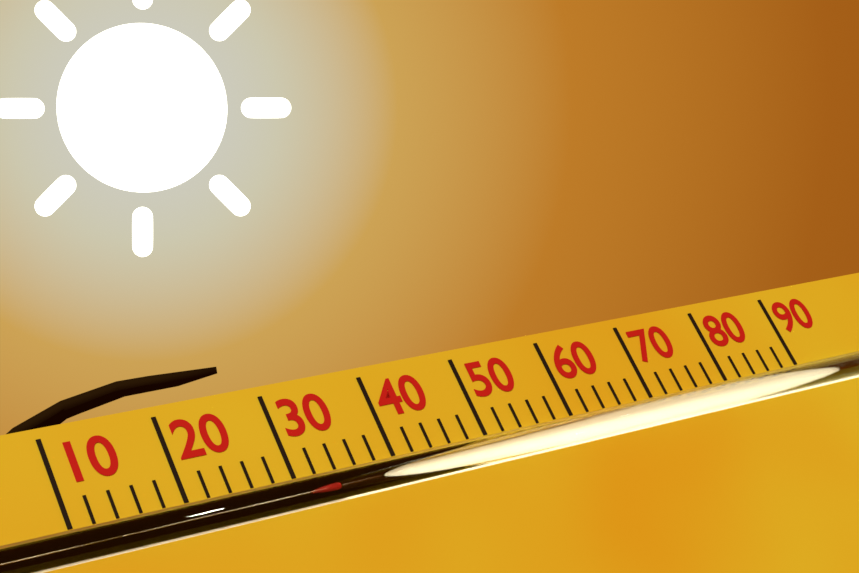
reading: 34 (no unit)
